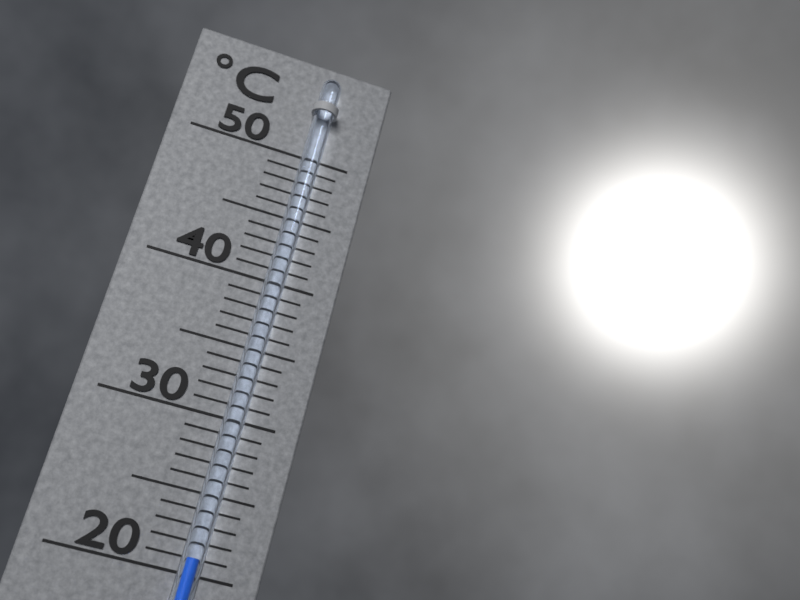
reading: 21 °C
